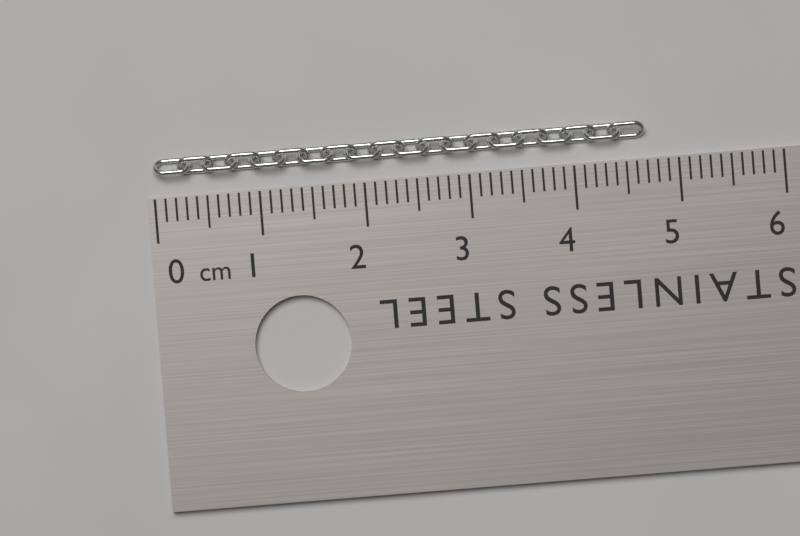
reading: 4.7 cm
